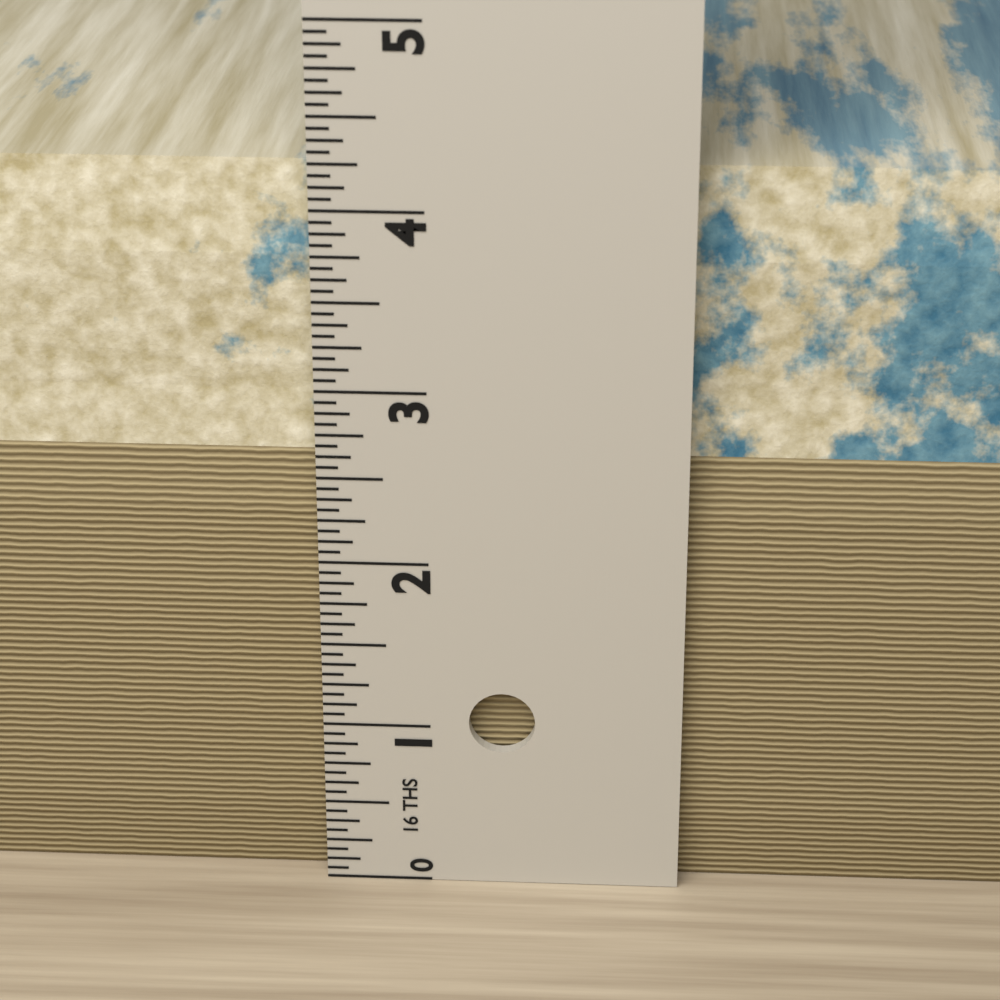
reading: 4.1875 in
